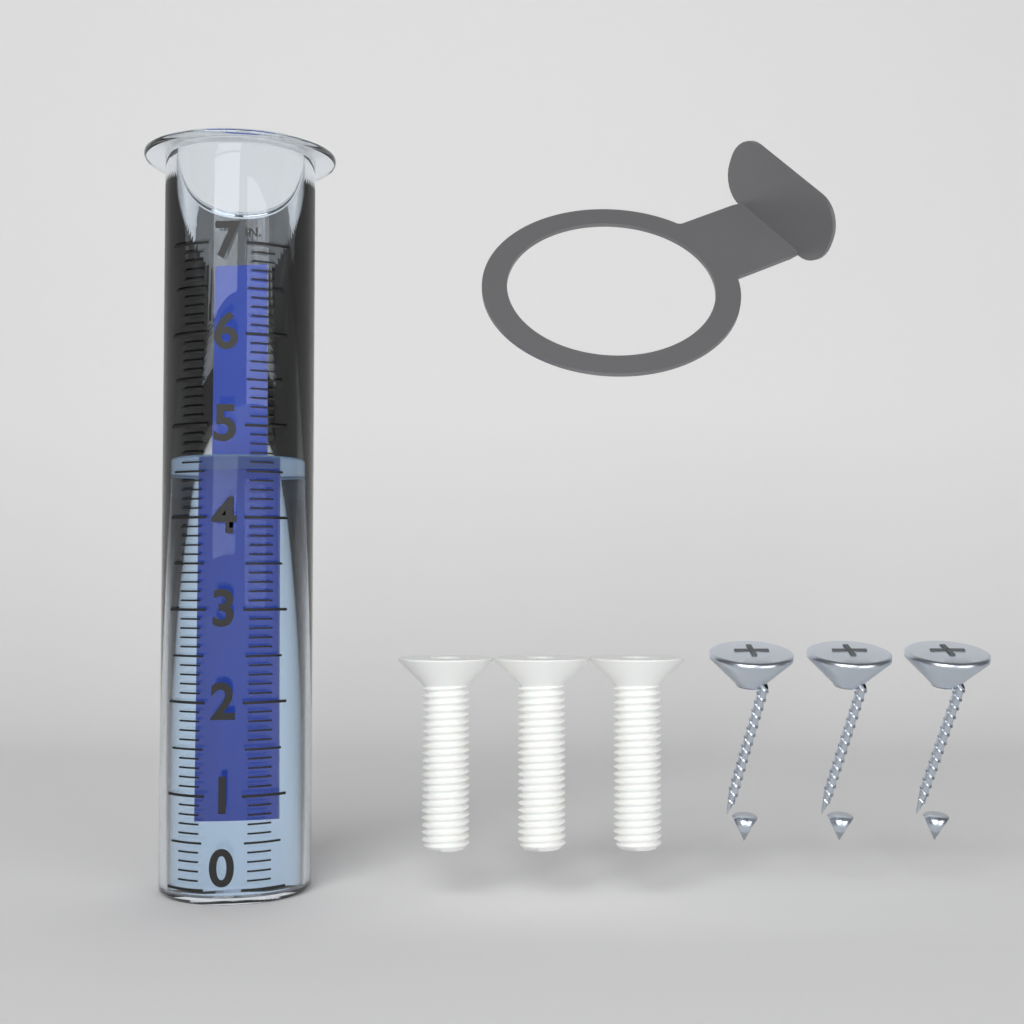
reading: 4.7 in
